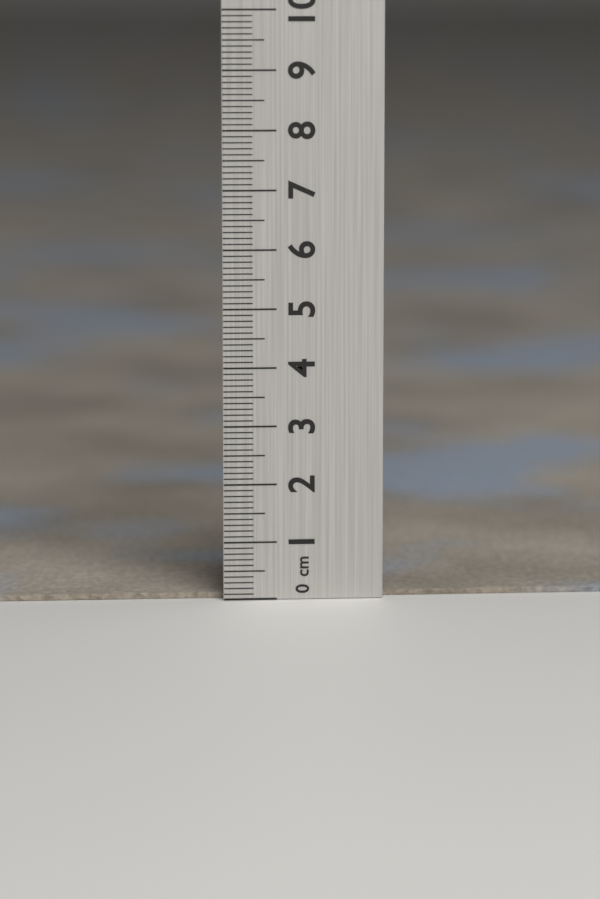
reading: 0.1 cm
